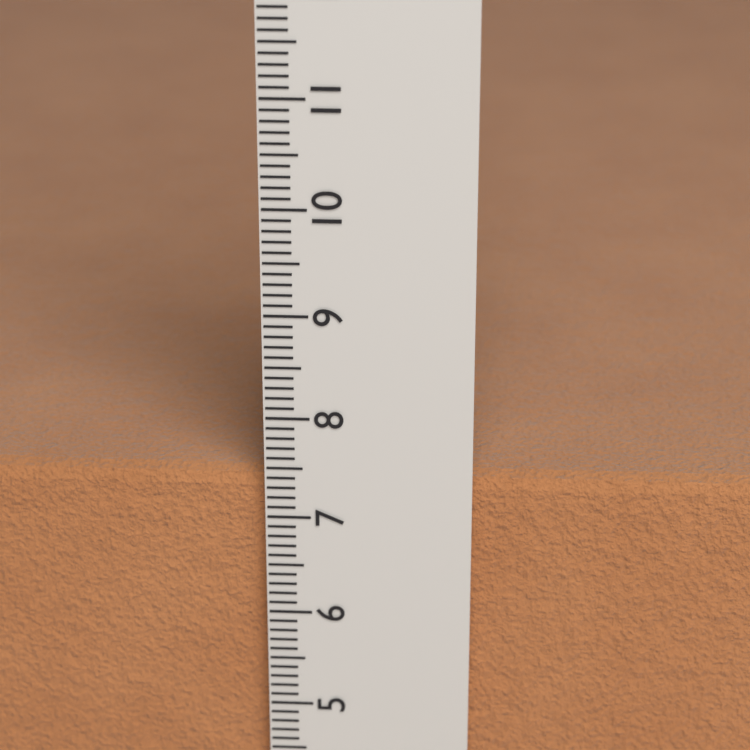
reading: 7.4 cm
